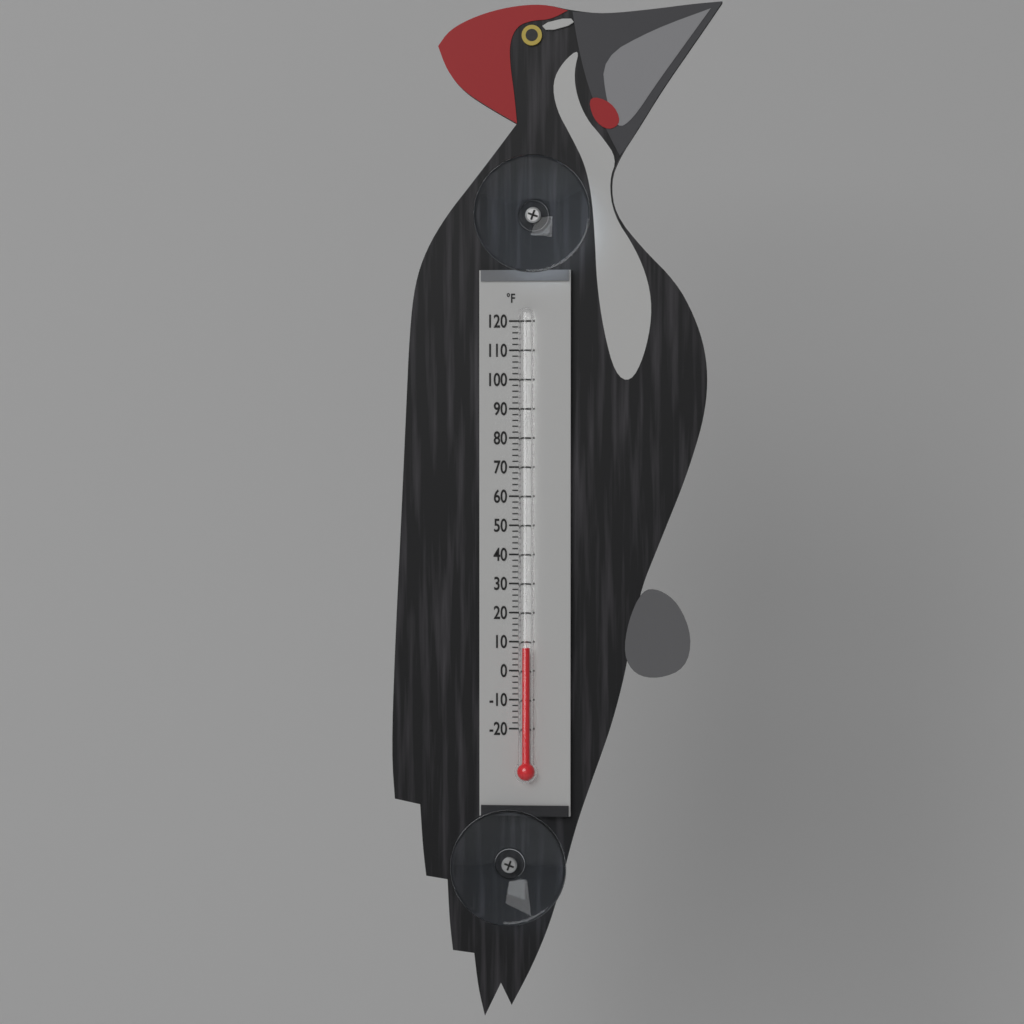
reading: 8 °F
